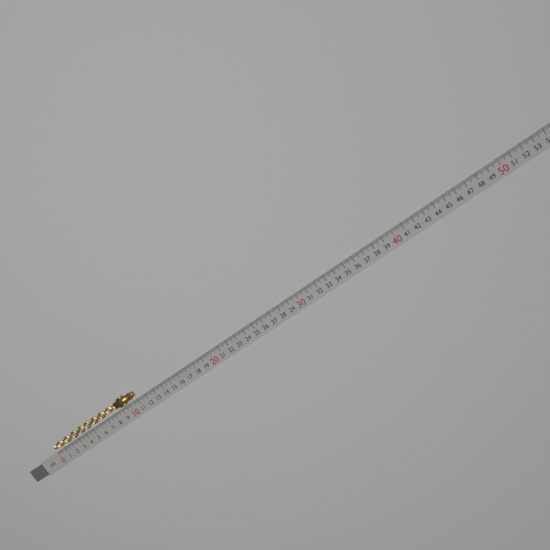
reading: 11.1 cm
